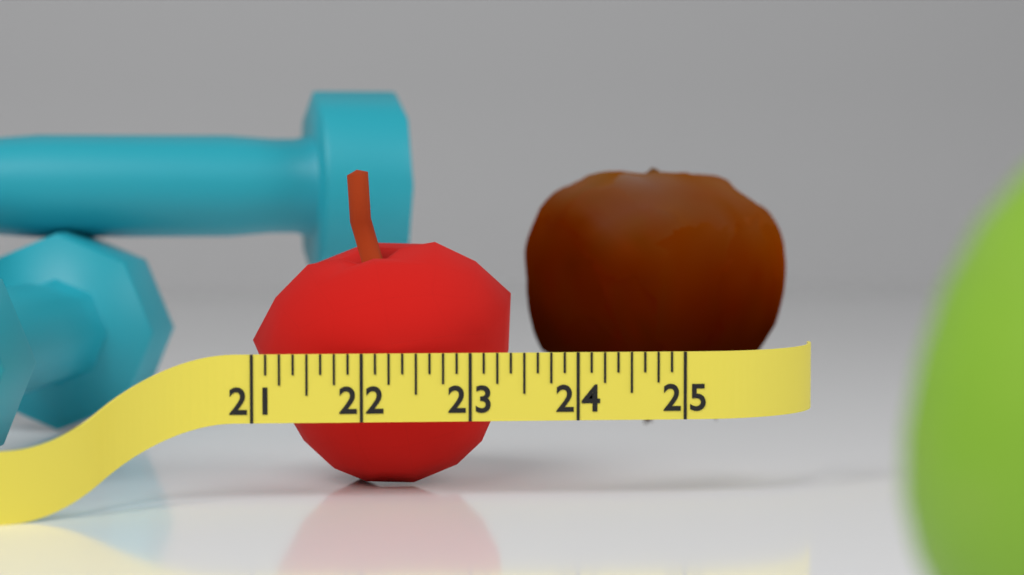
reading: 23.500 (no unit)
